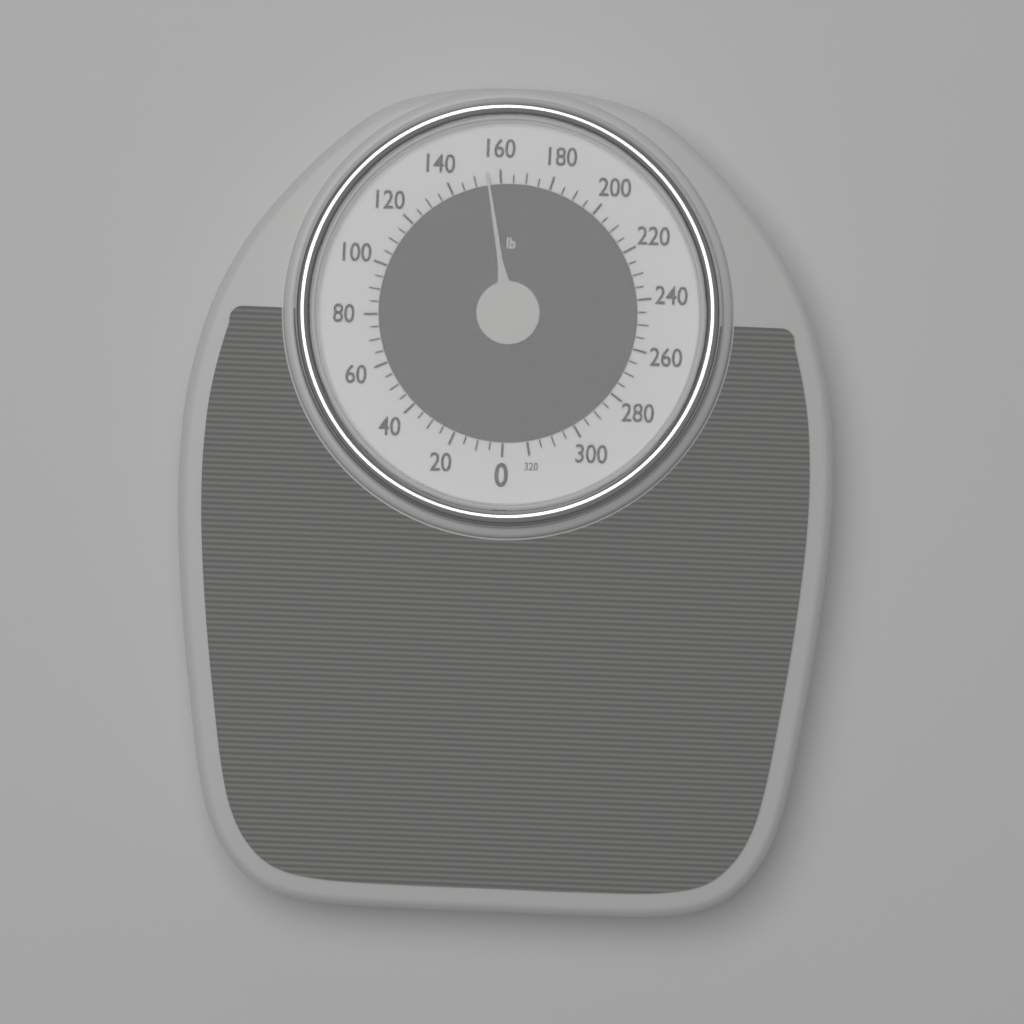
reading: 155 lb
